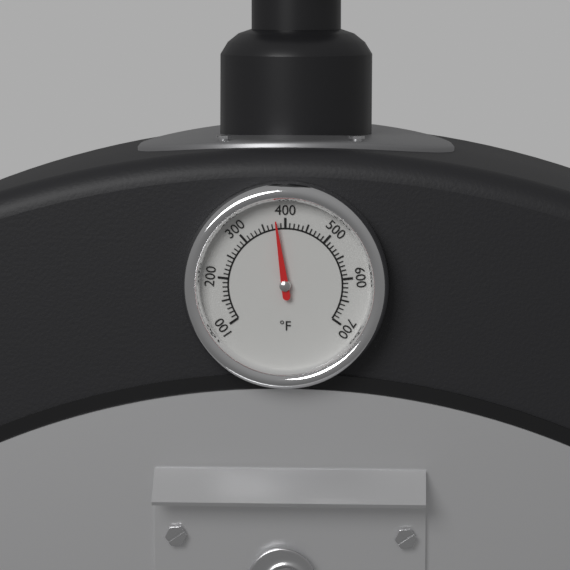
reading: 380 °F
